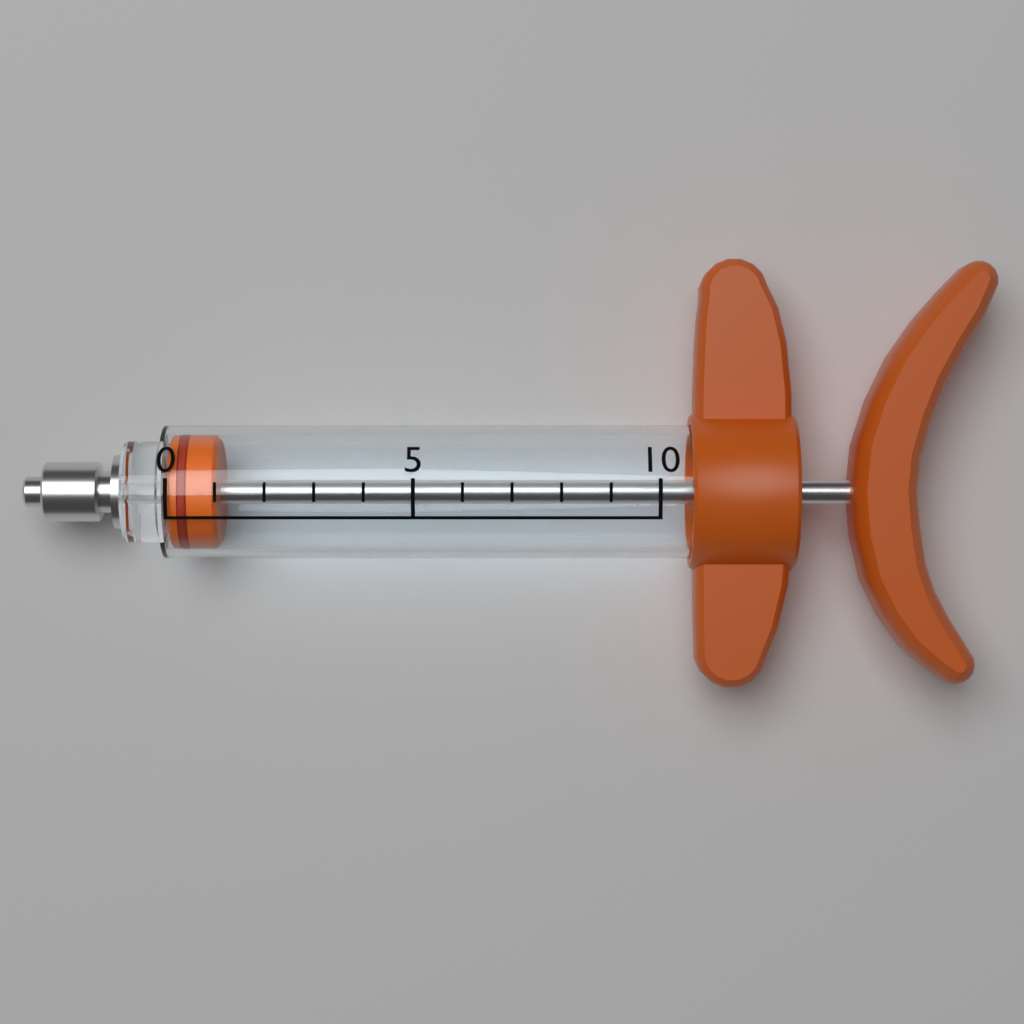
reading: 0 (no unit)
